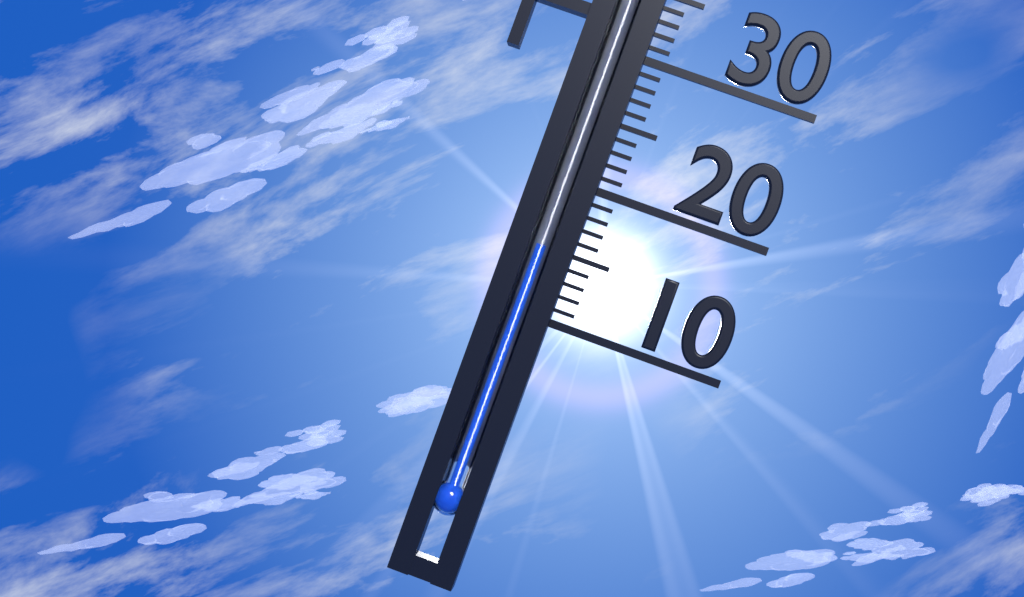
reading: 15 °C
